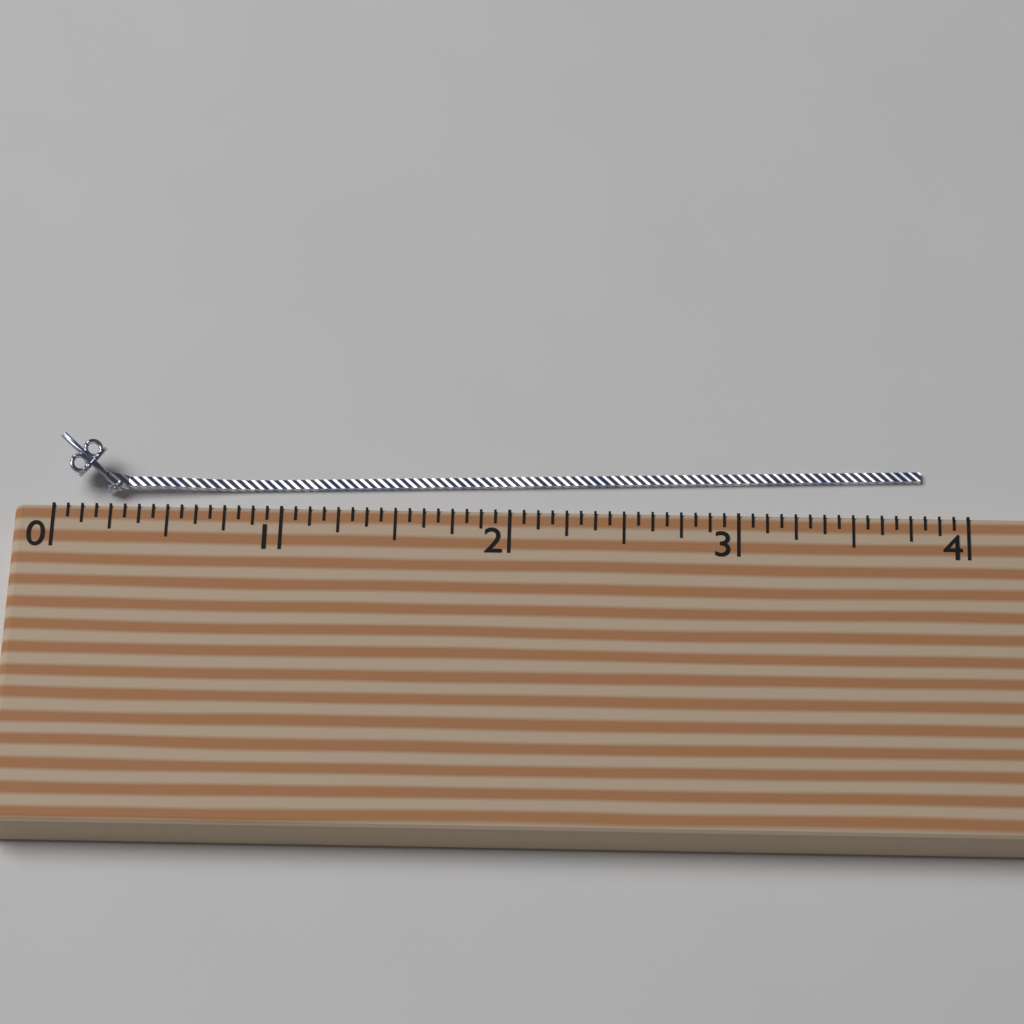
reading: 3.8125 (no unit)
